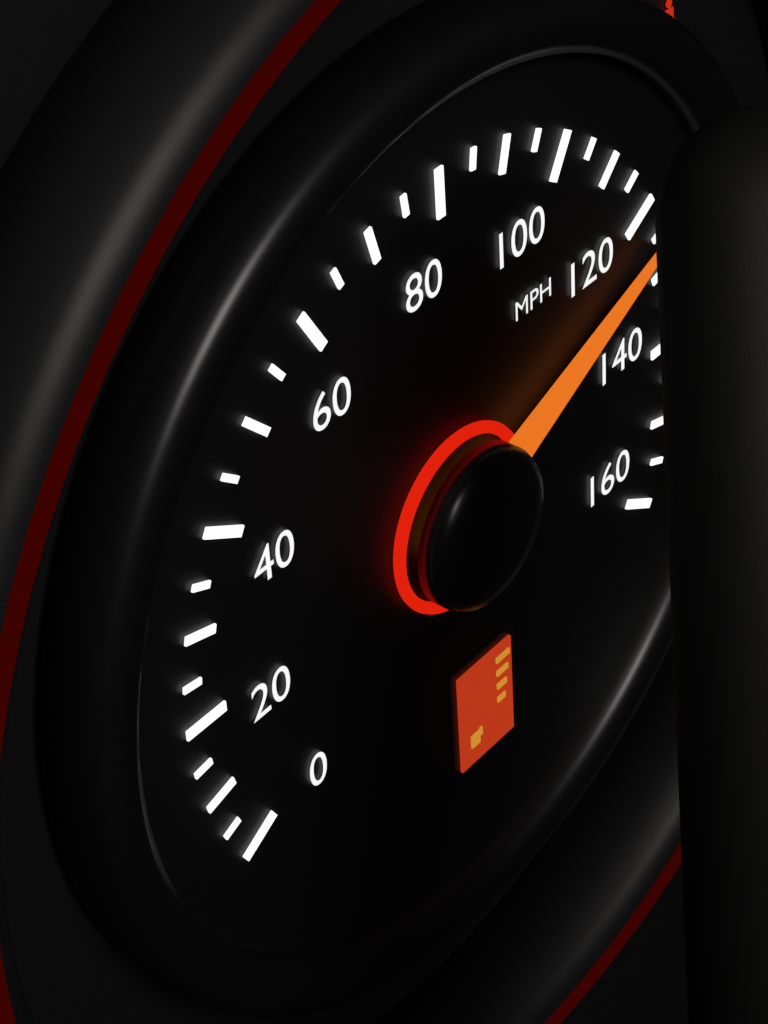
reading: 125 mph
